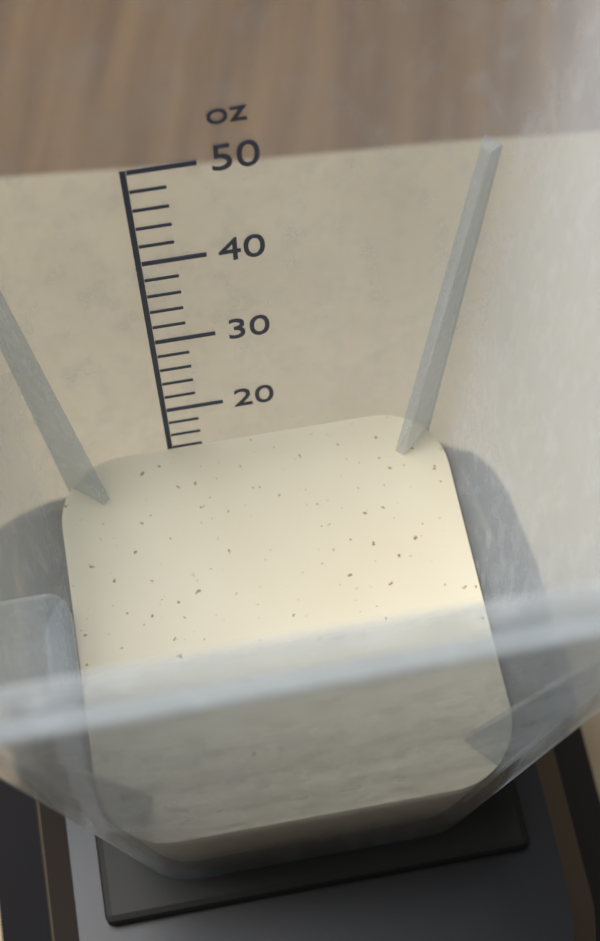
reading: 14 oz
